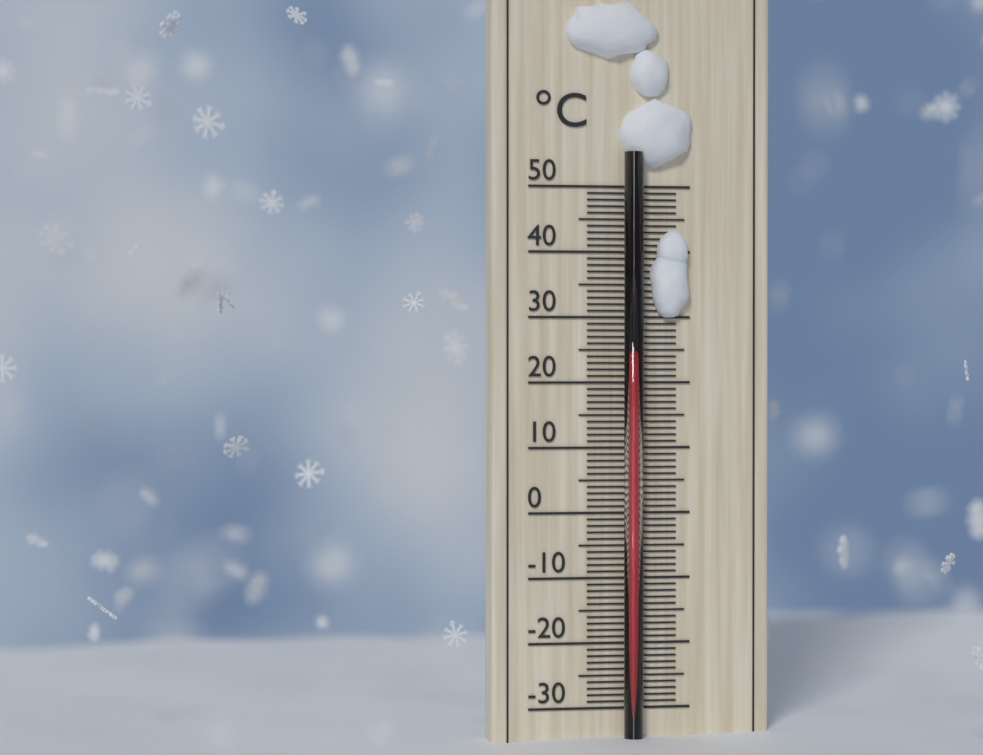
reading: 24 °C
